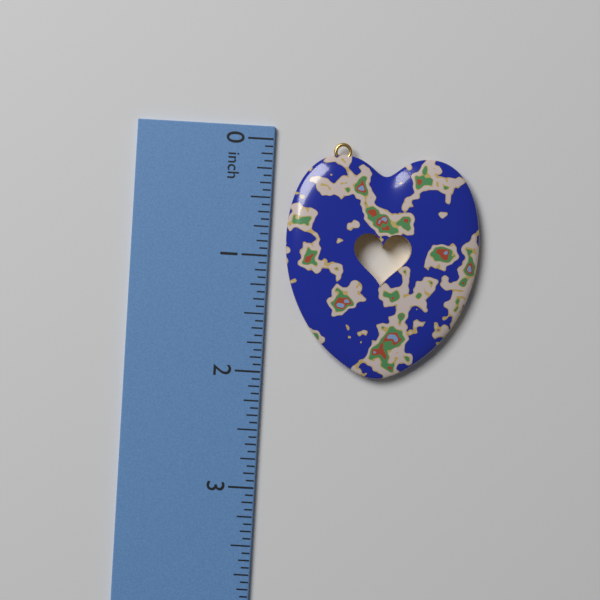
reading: 2.0000 in
